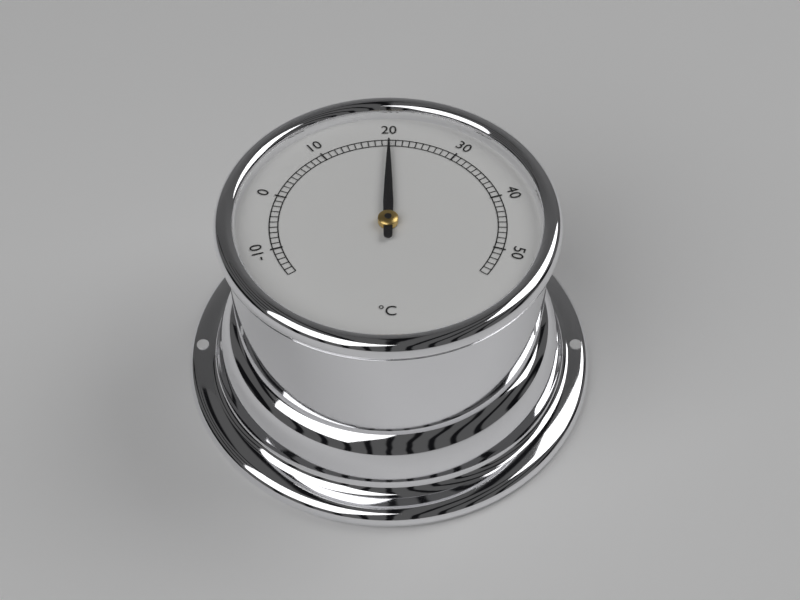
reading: 20 °C
